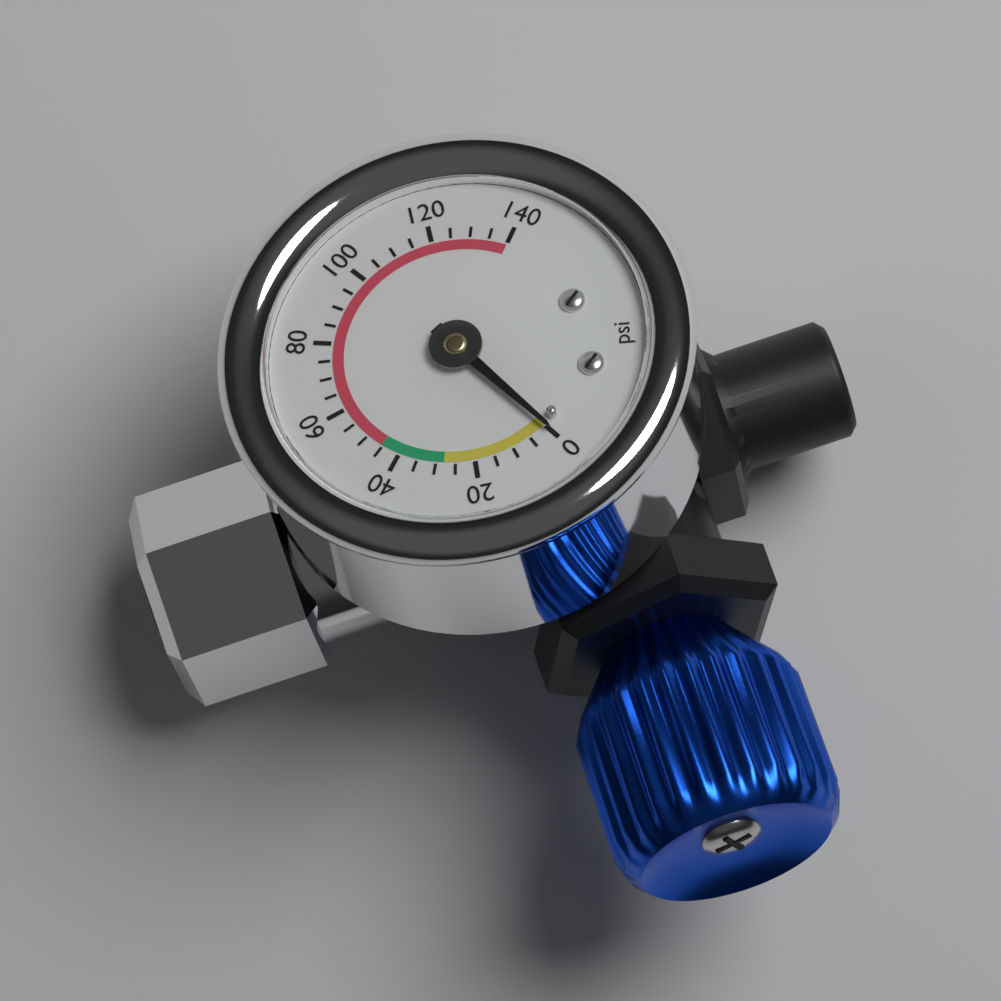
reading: 0 psi
